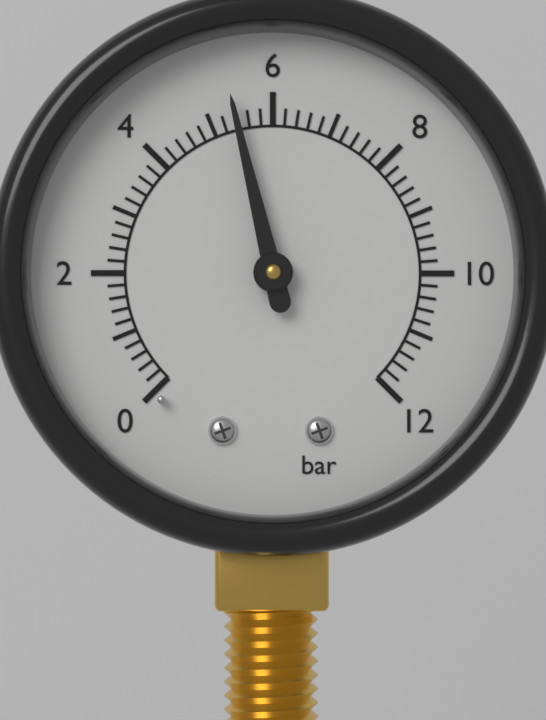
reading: 5.4 bar
